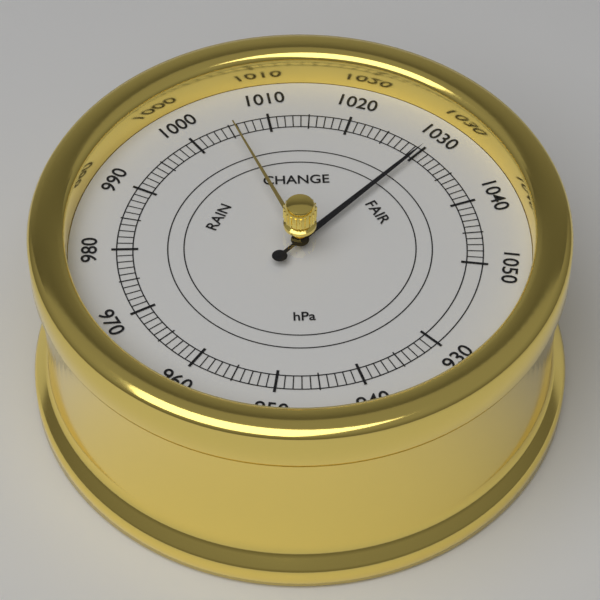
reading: 1030 hPa
